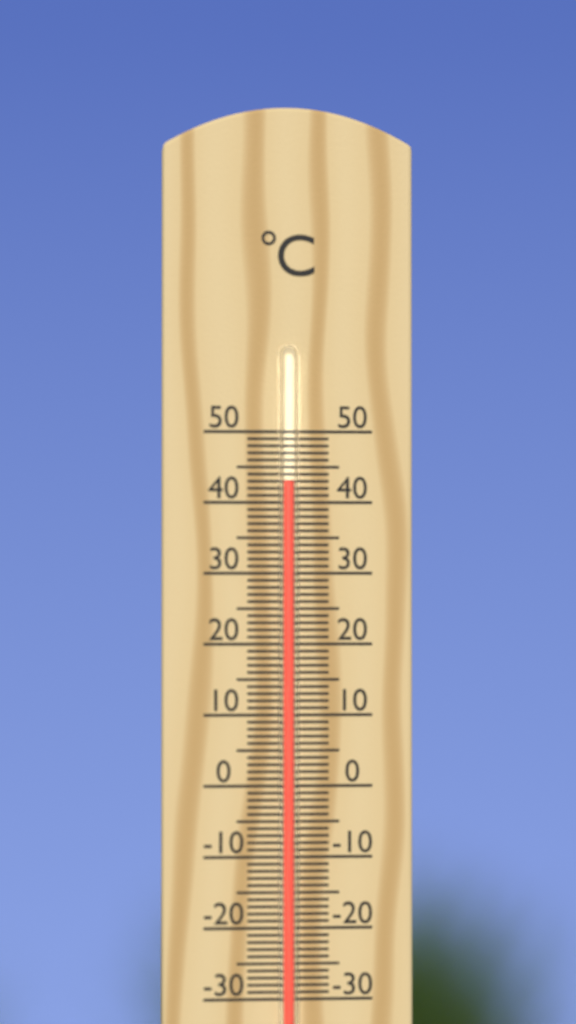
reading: 43 °C
